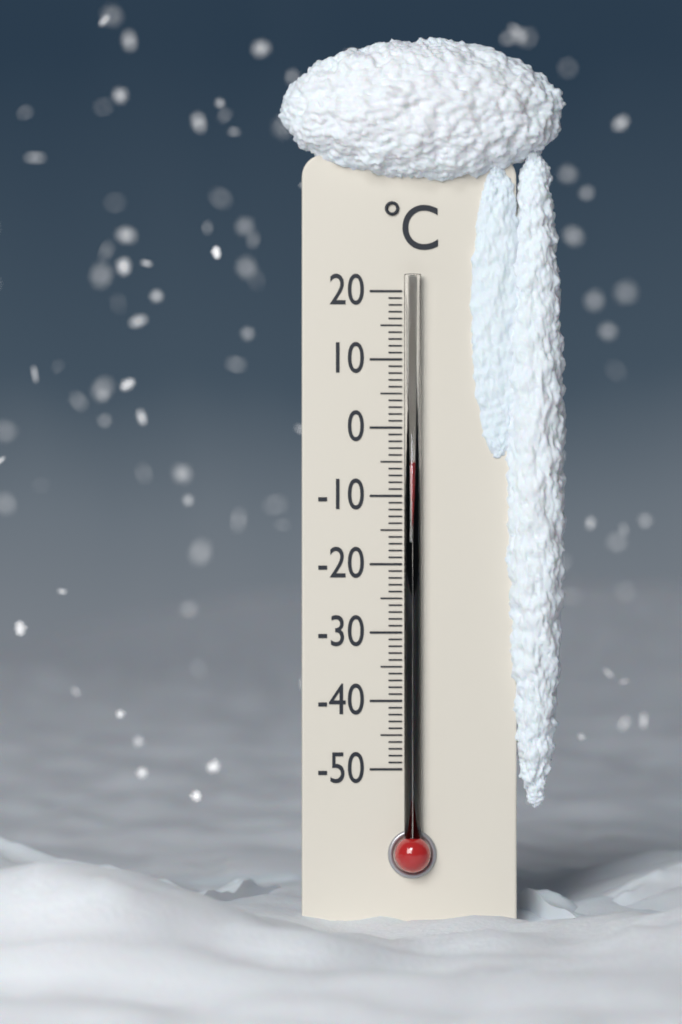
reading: -5 °C
